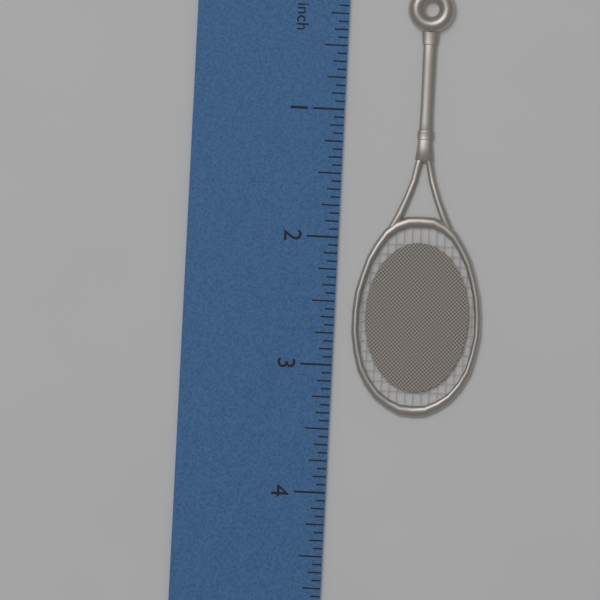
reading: 3.3750 inch
